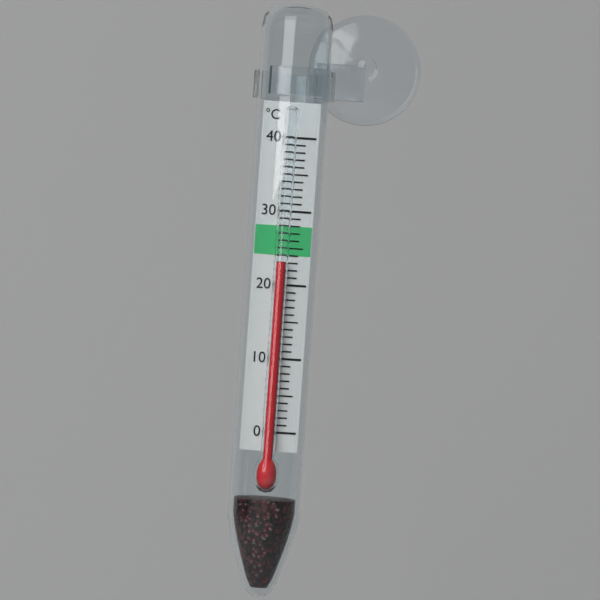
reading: 23 °C
